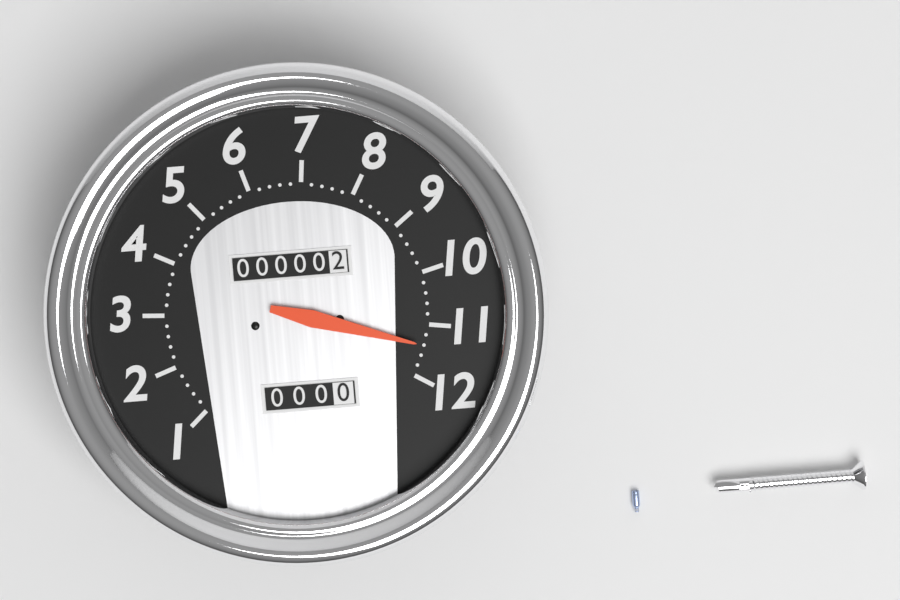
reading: 11.4 (no unit)
